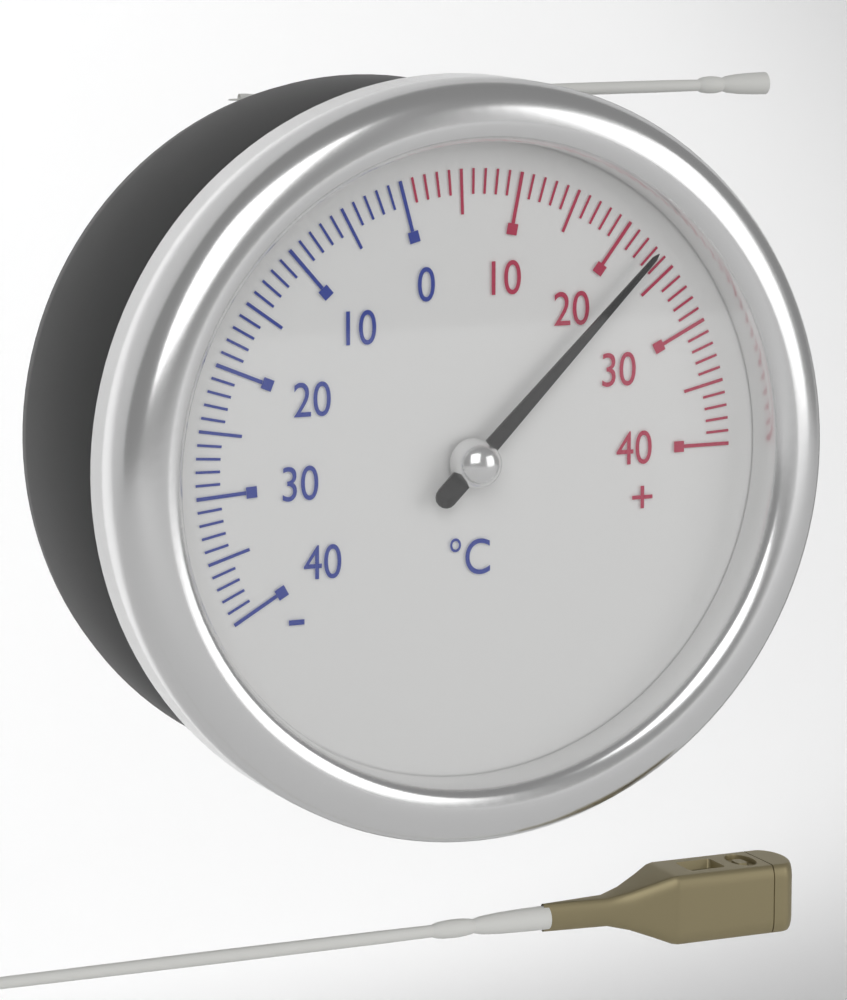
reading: 23 °C
